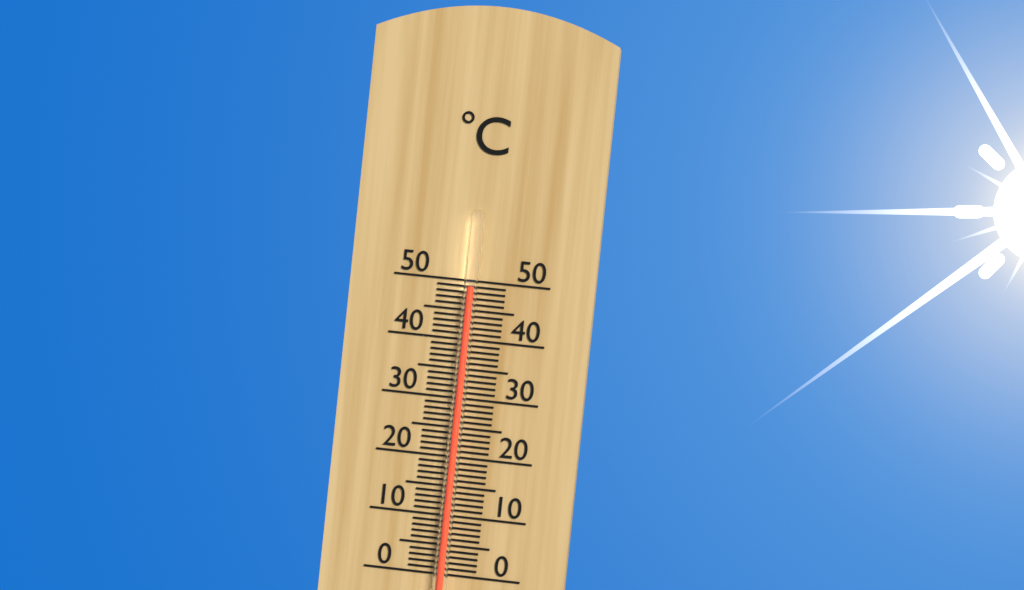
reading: 49 °C
